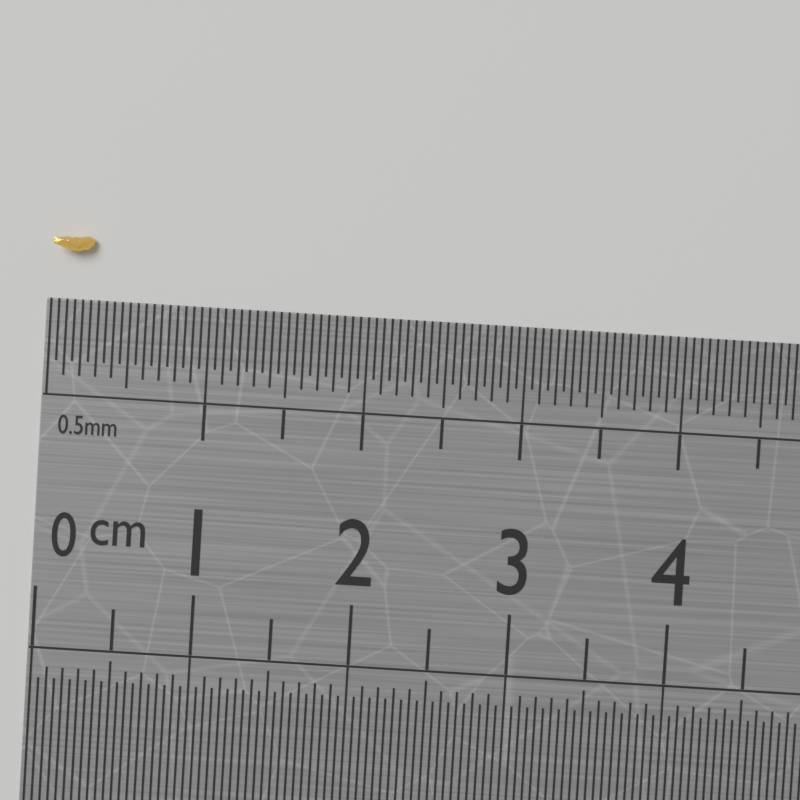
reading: 0.25 cm
